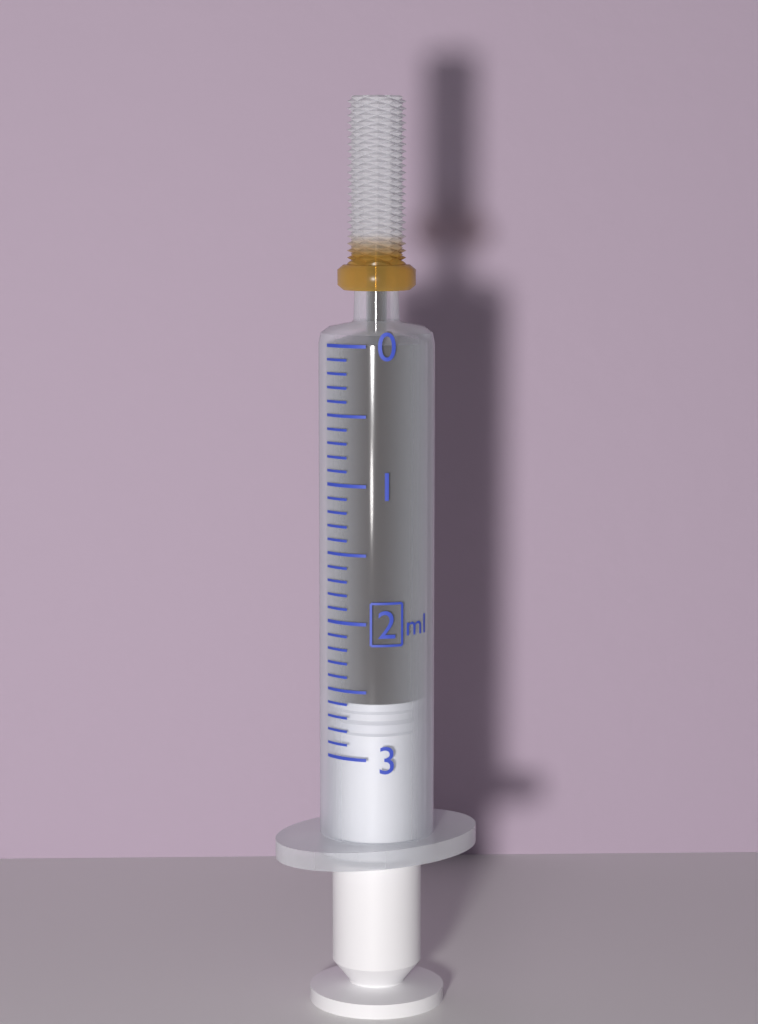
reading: 2.6 ml
